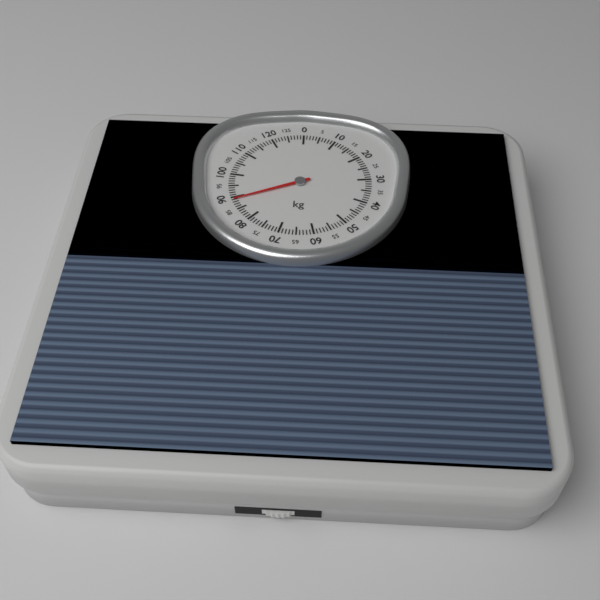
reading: 89 kg
